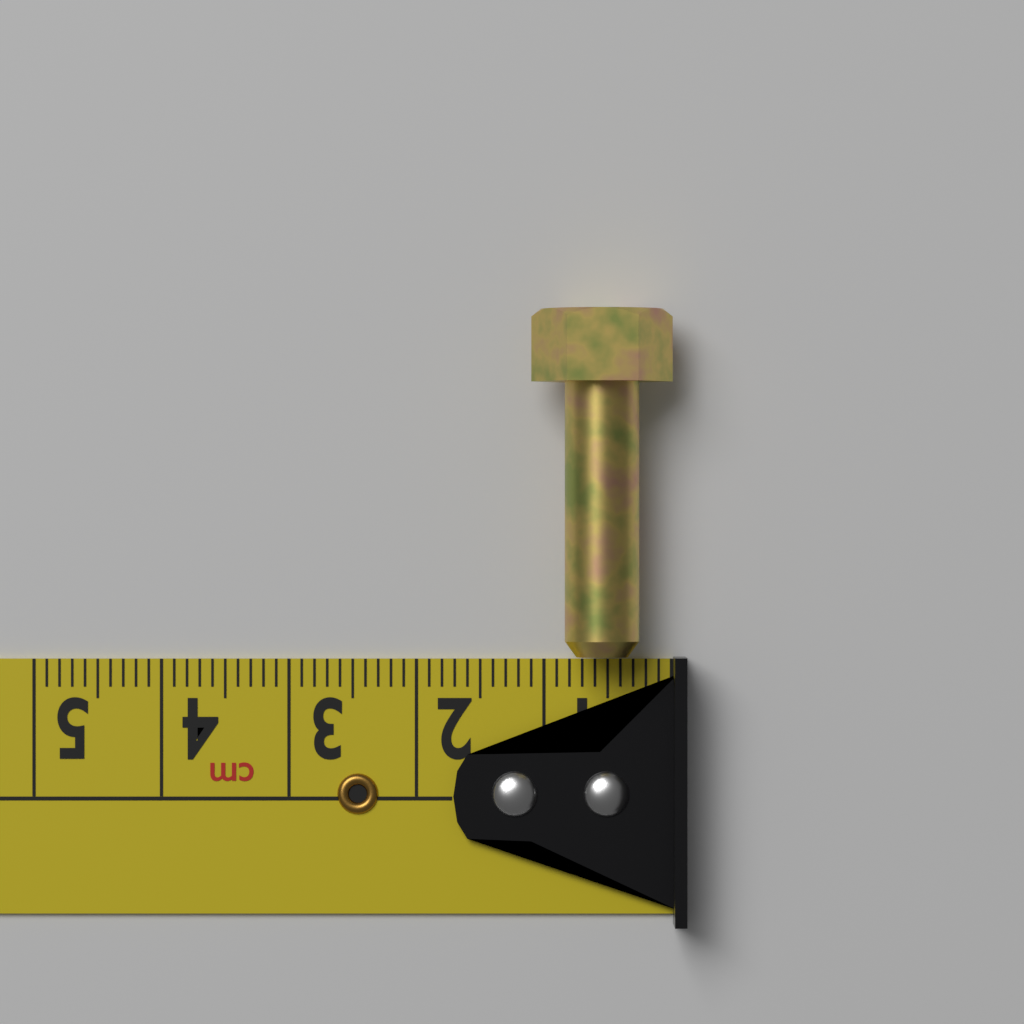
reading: 1.1 cm
